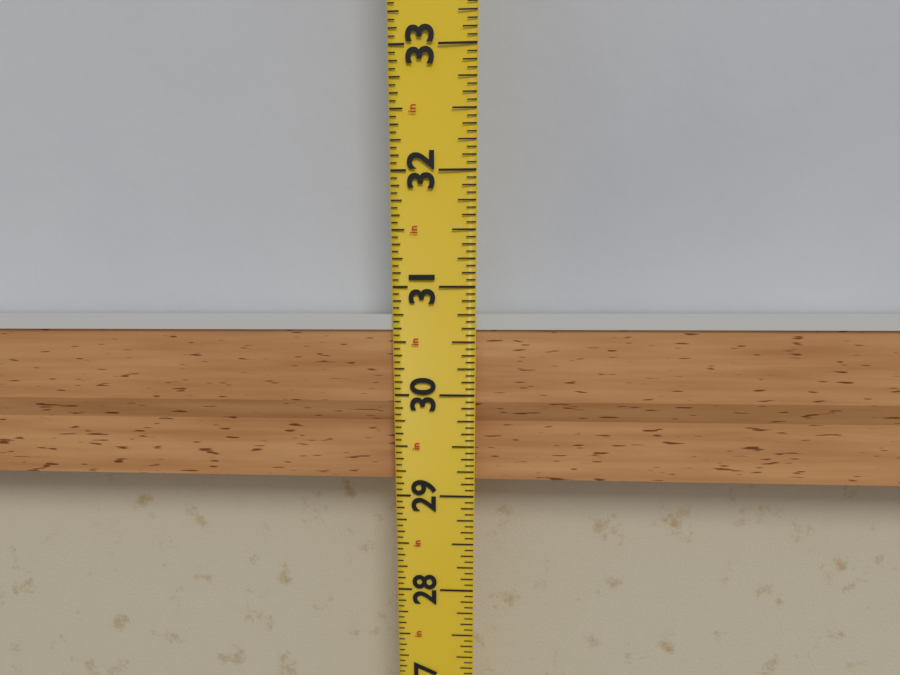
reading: 30.7500 in
